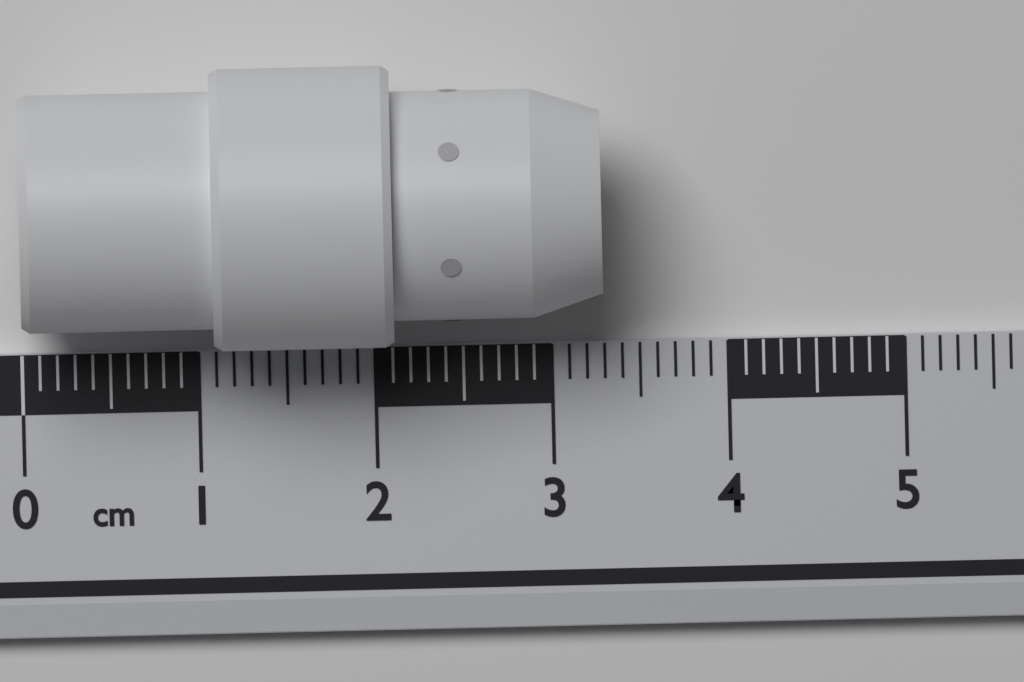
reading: 3.3 cm
